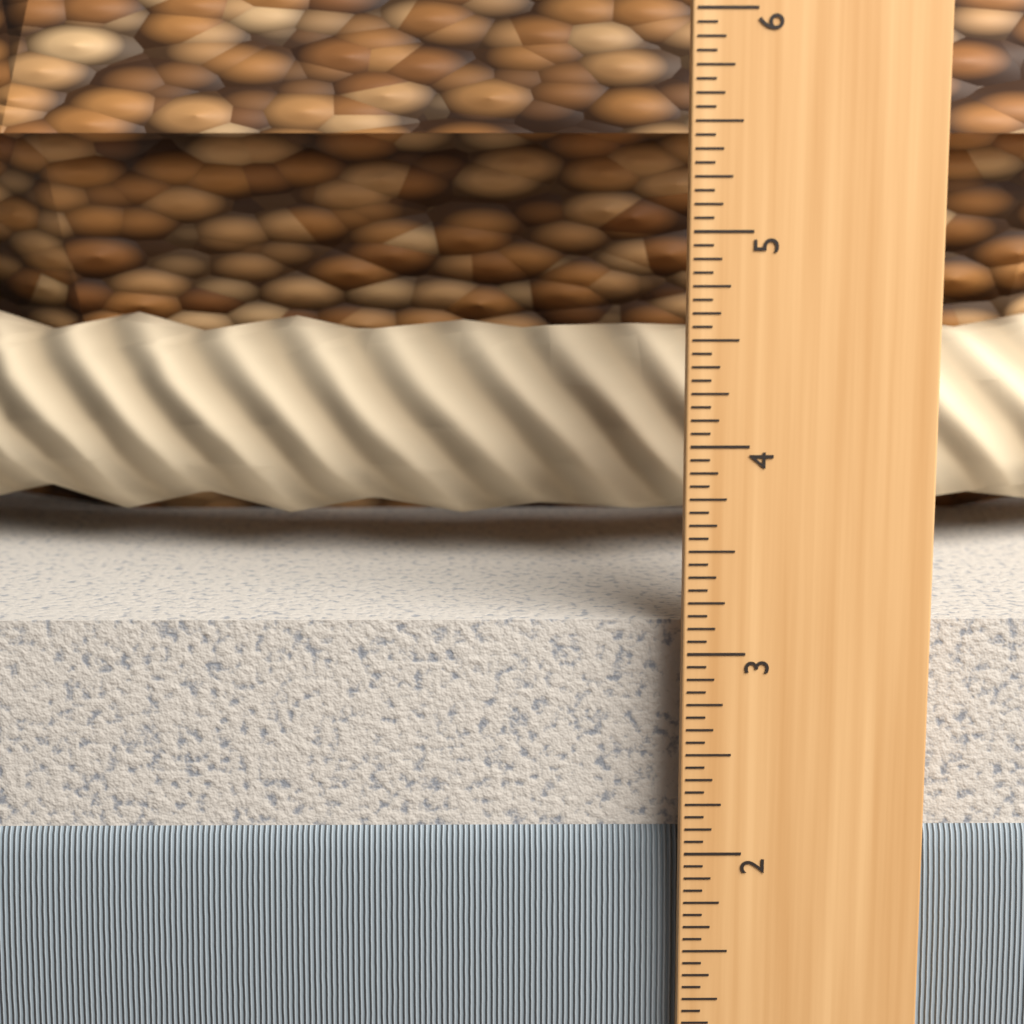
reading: 3.1250 in
